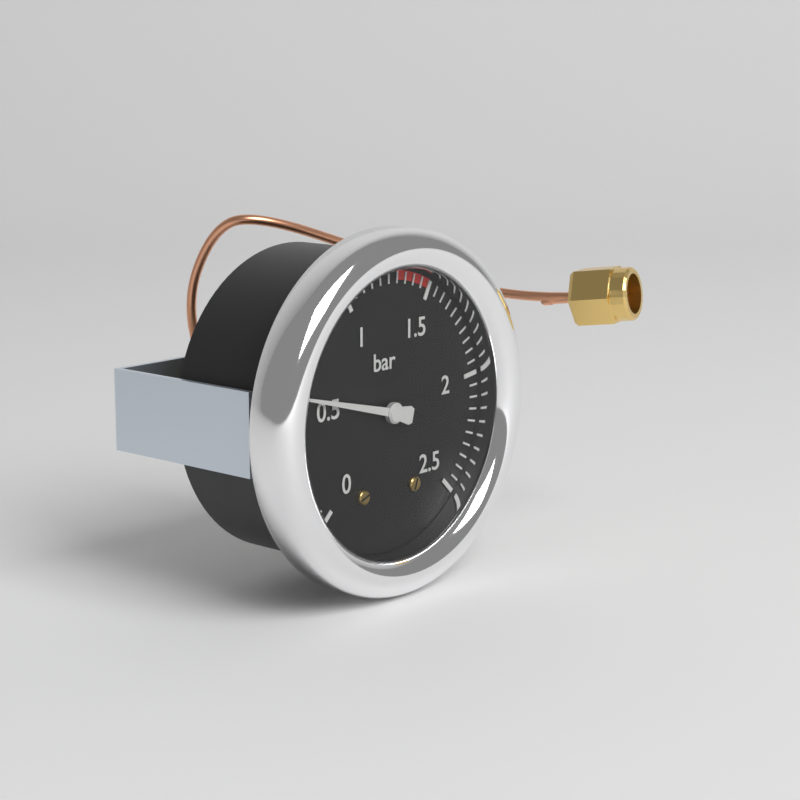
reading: 0.55 bar
